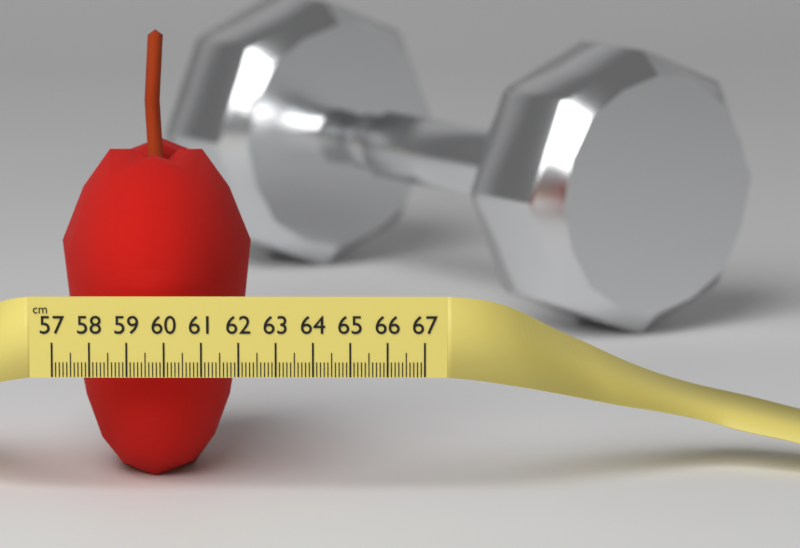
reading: 62.2 cm
